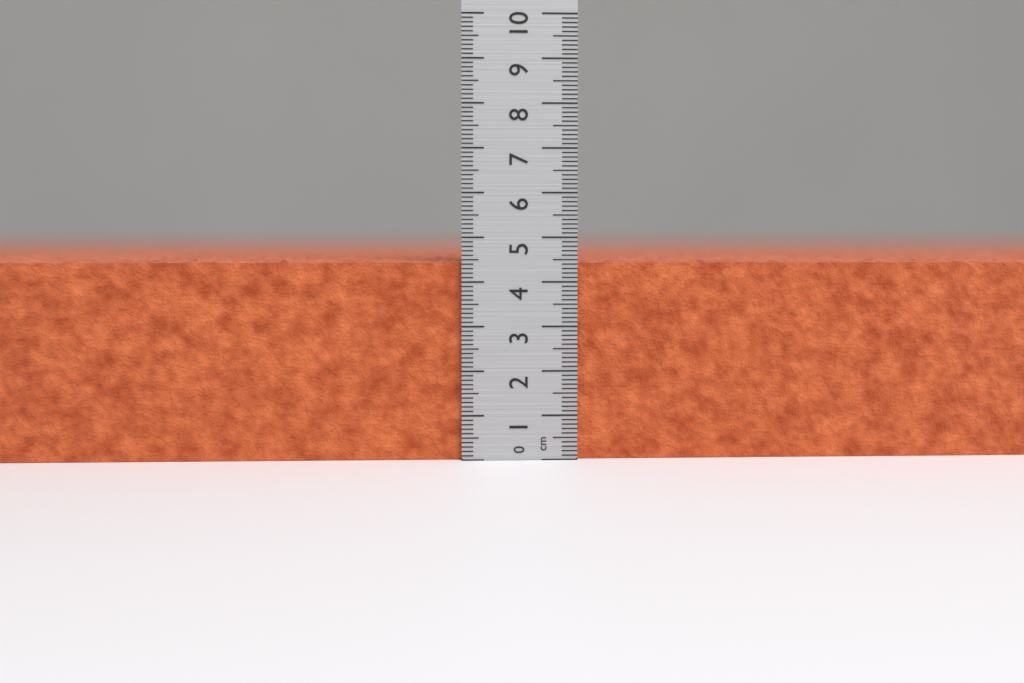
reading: 4.5 cm
